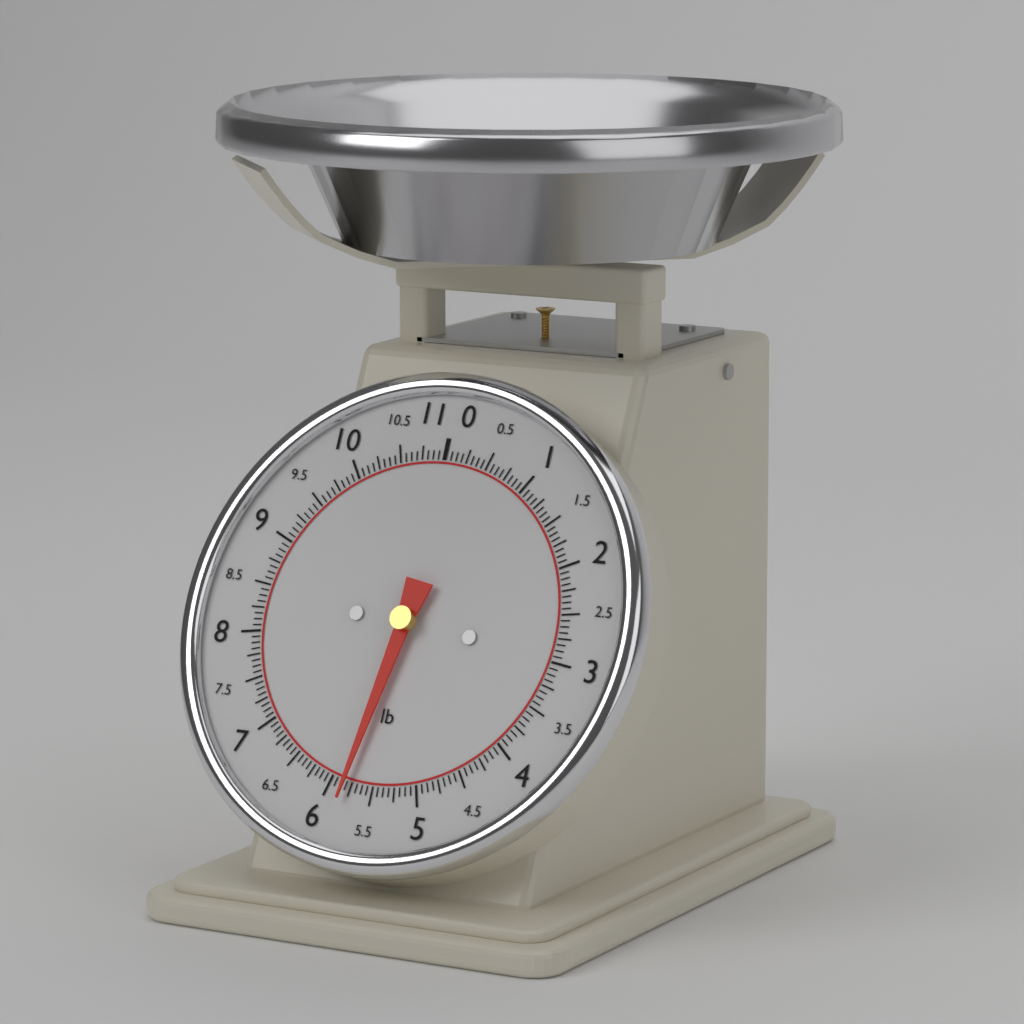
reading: 5.8125 lb
